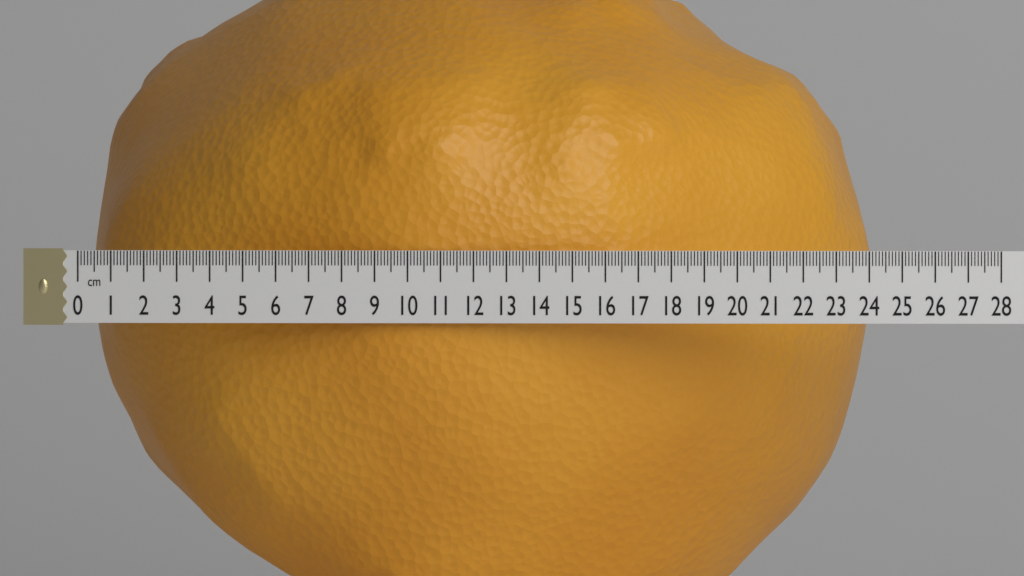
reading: 23.7 cm
